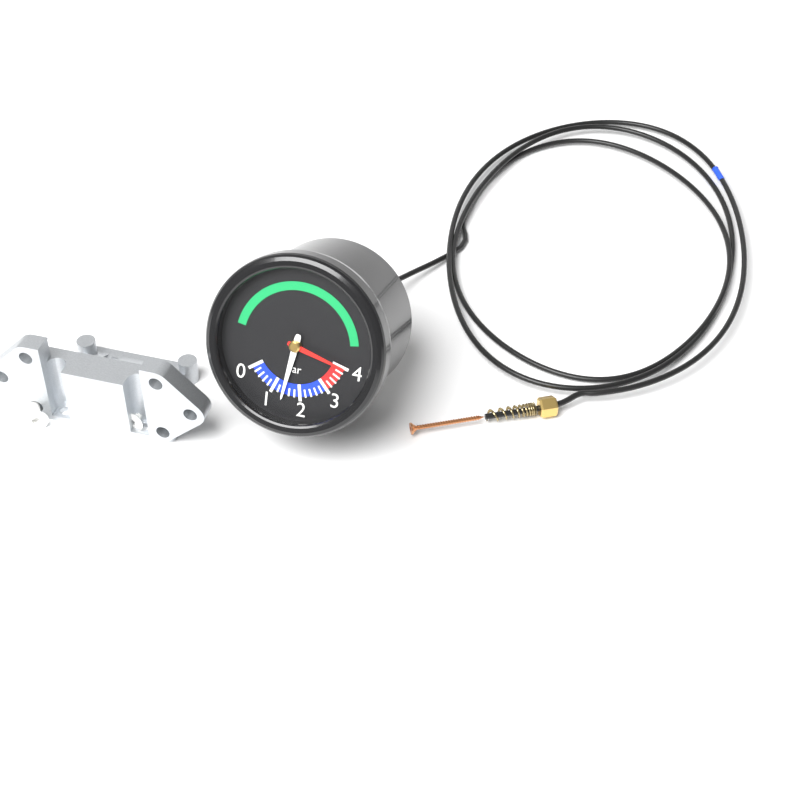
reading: 1.4 bar
